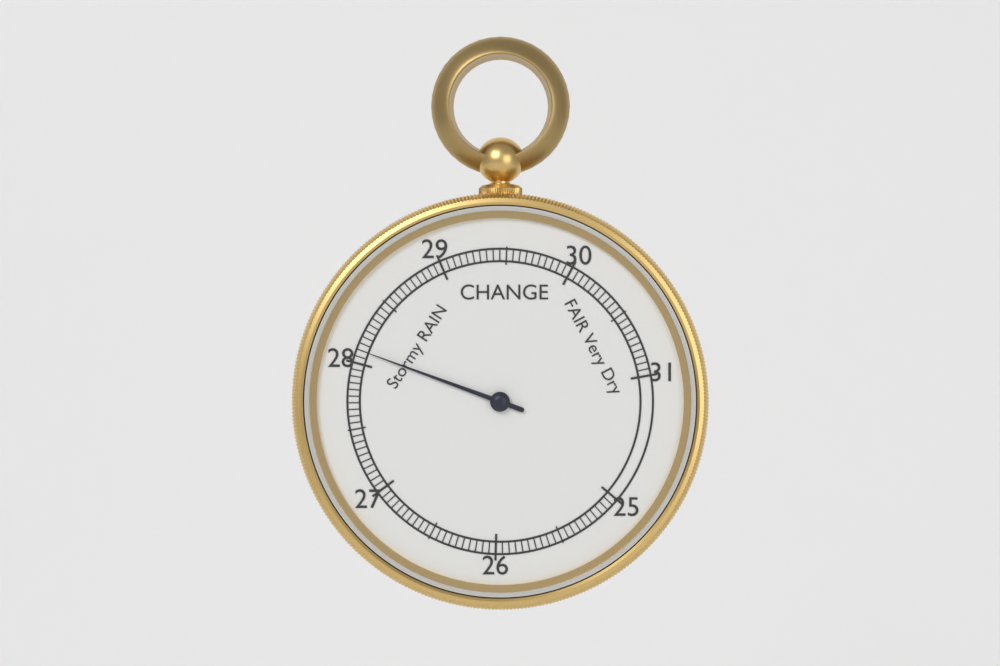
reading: 28.10 inHg
